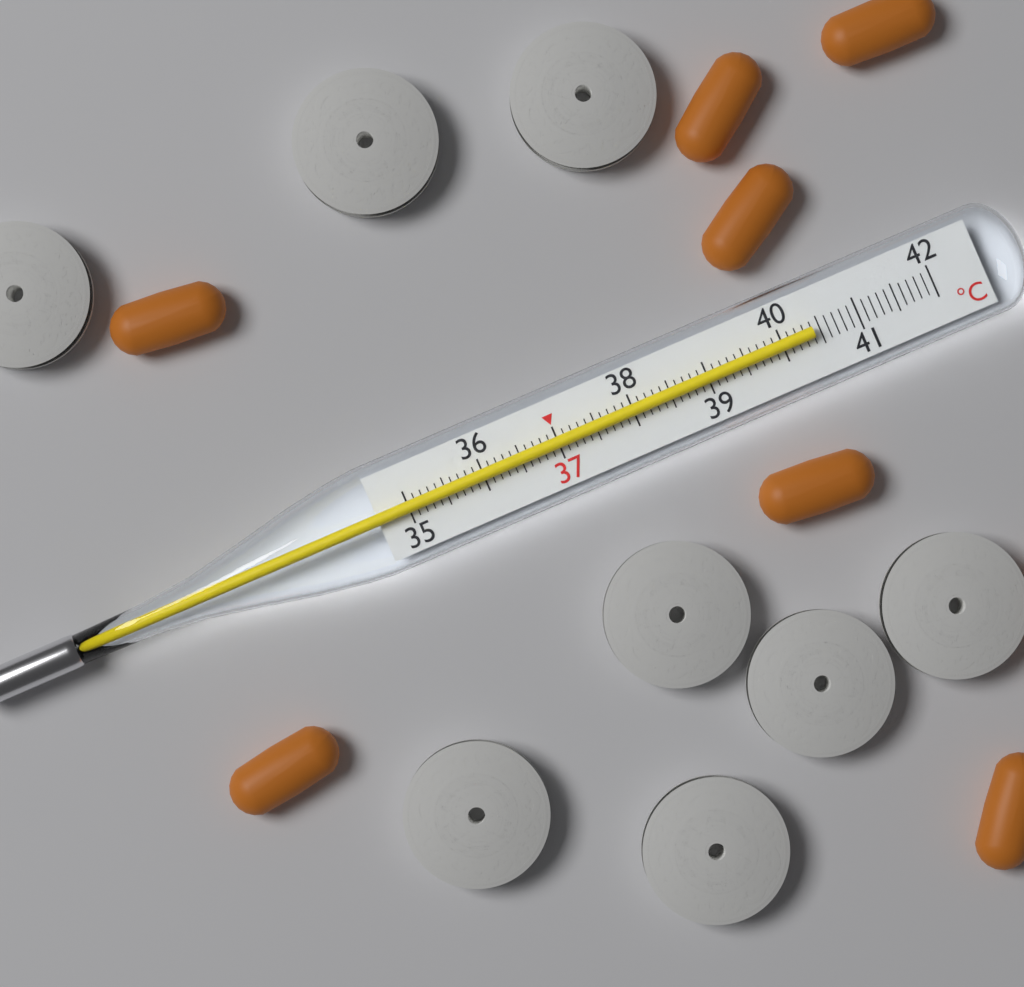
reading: 40.4 °C
